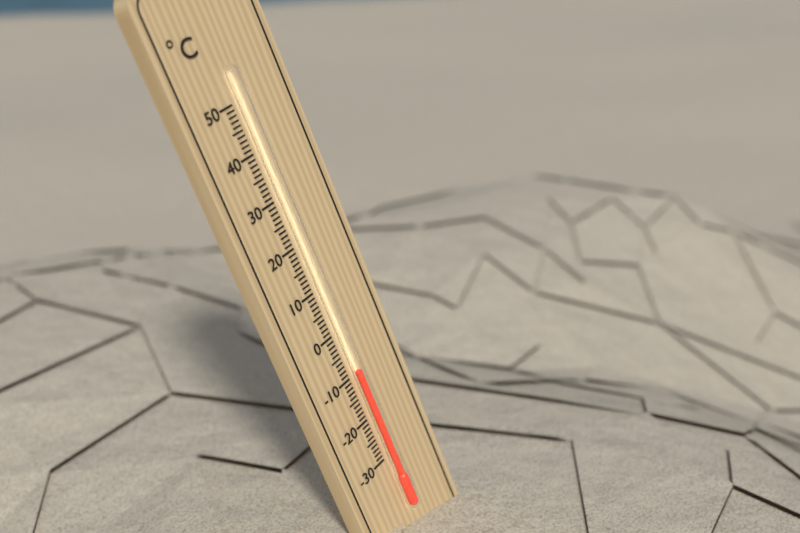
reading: -9 °C
